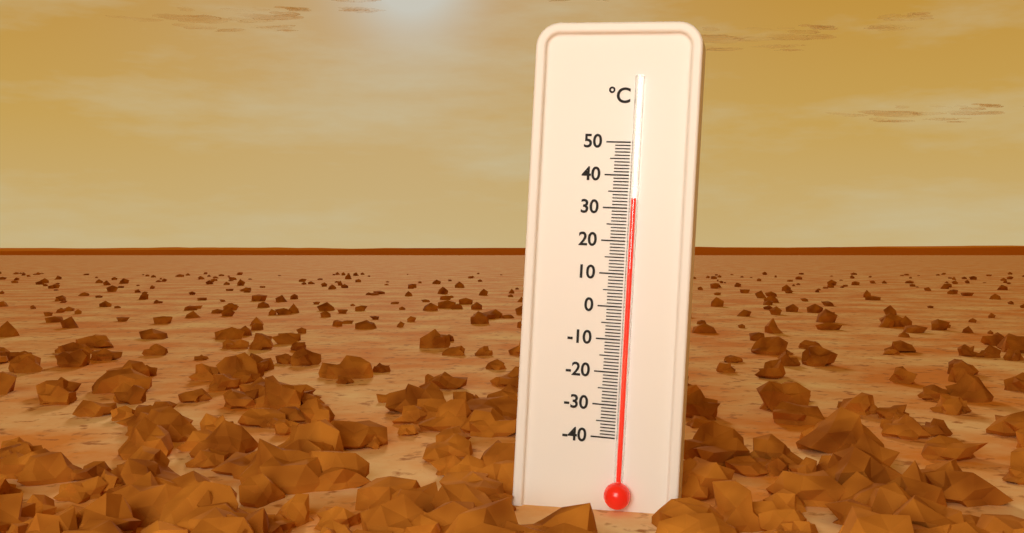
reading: 33 °C
